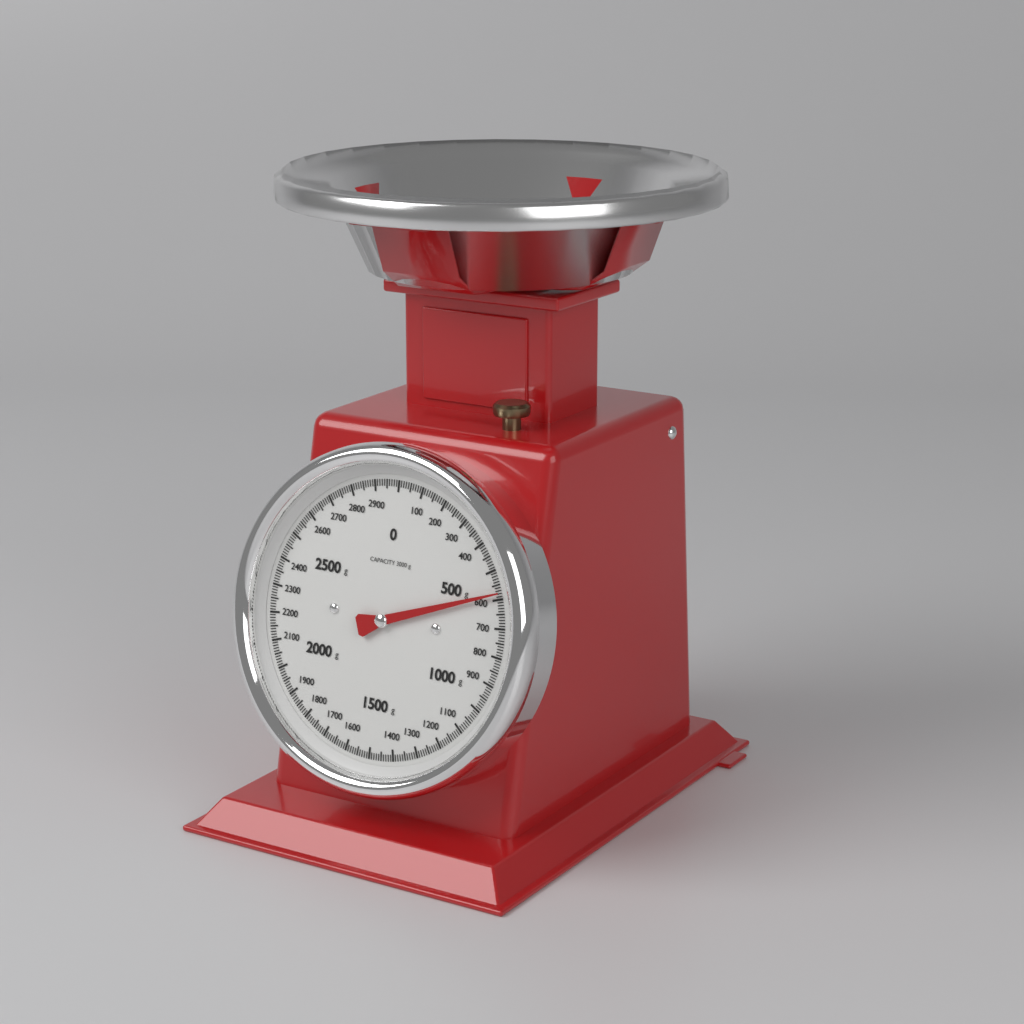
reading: 580 g
